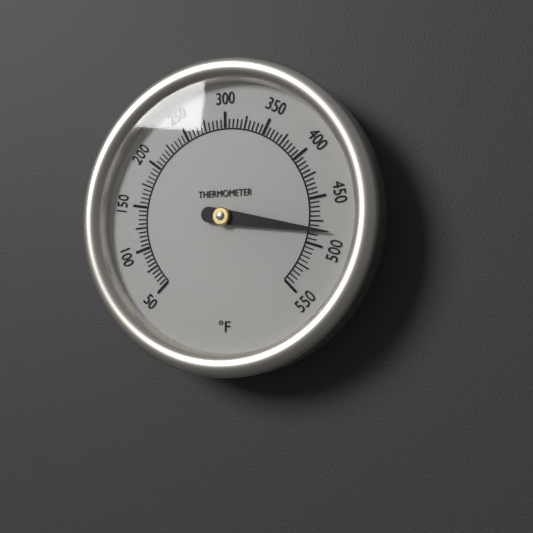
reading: 485 °F
